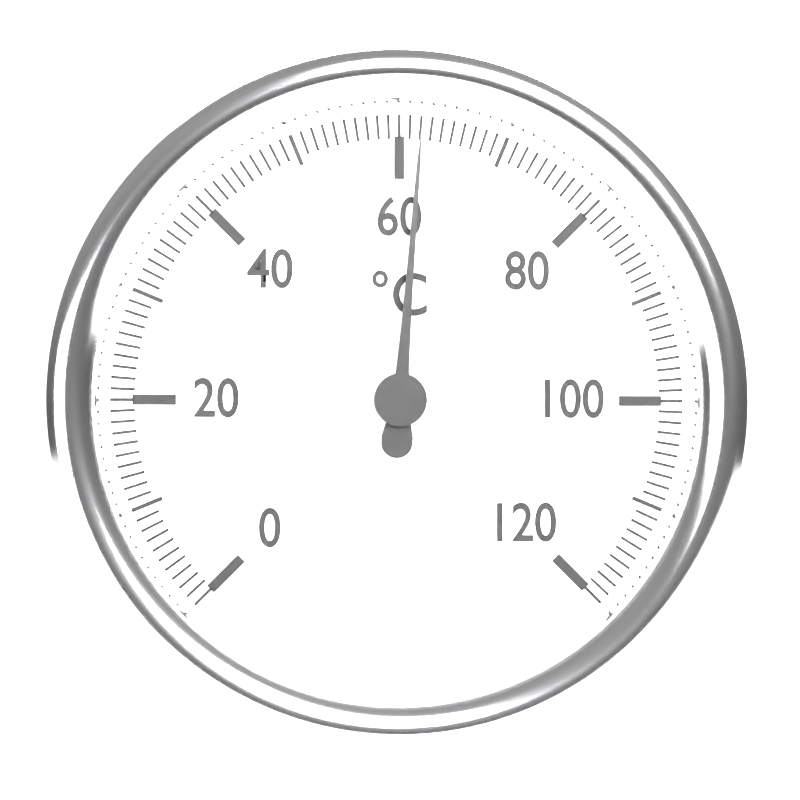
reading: 62 °C
